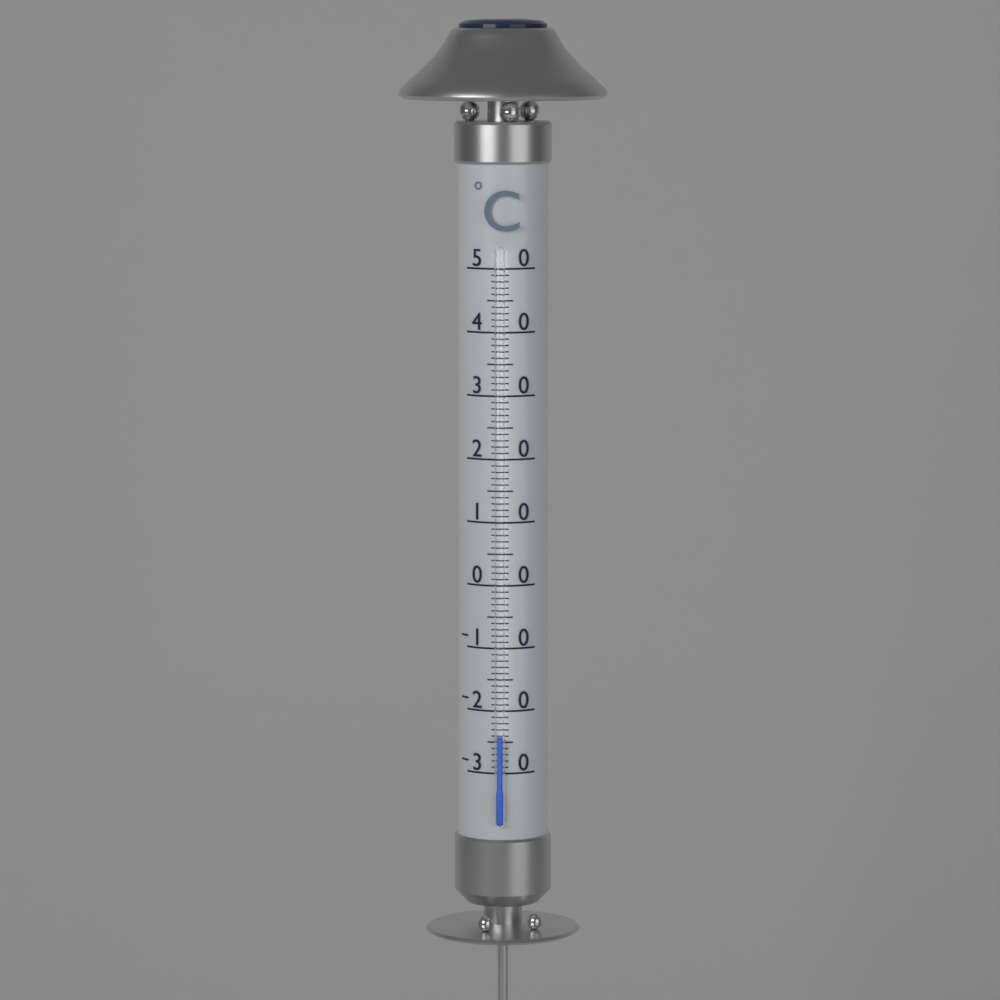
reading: -24 °C
